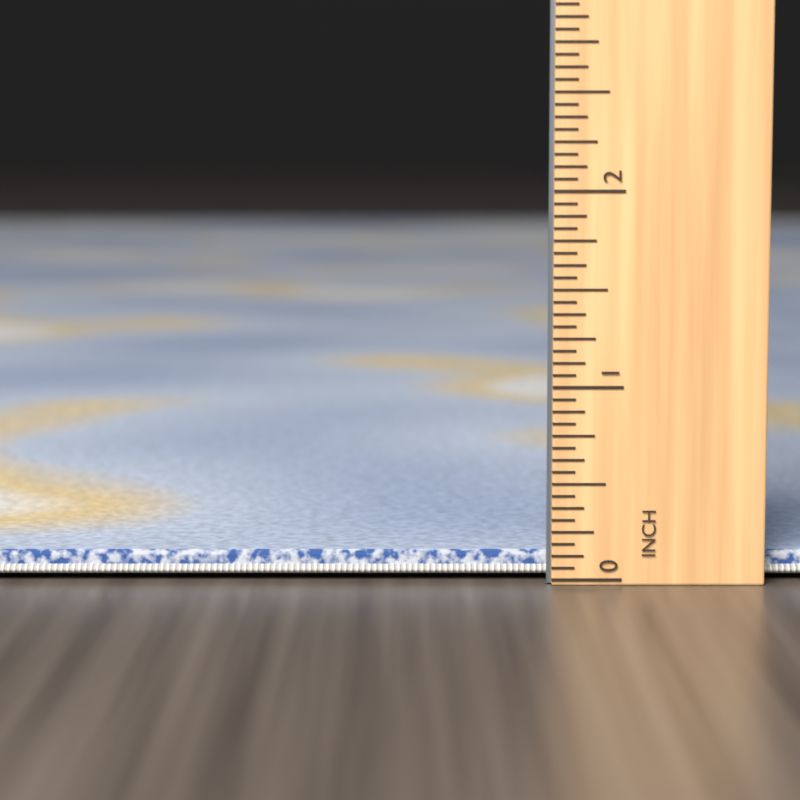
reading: 0.1250 in
